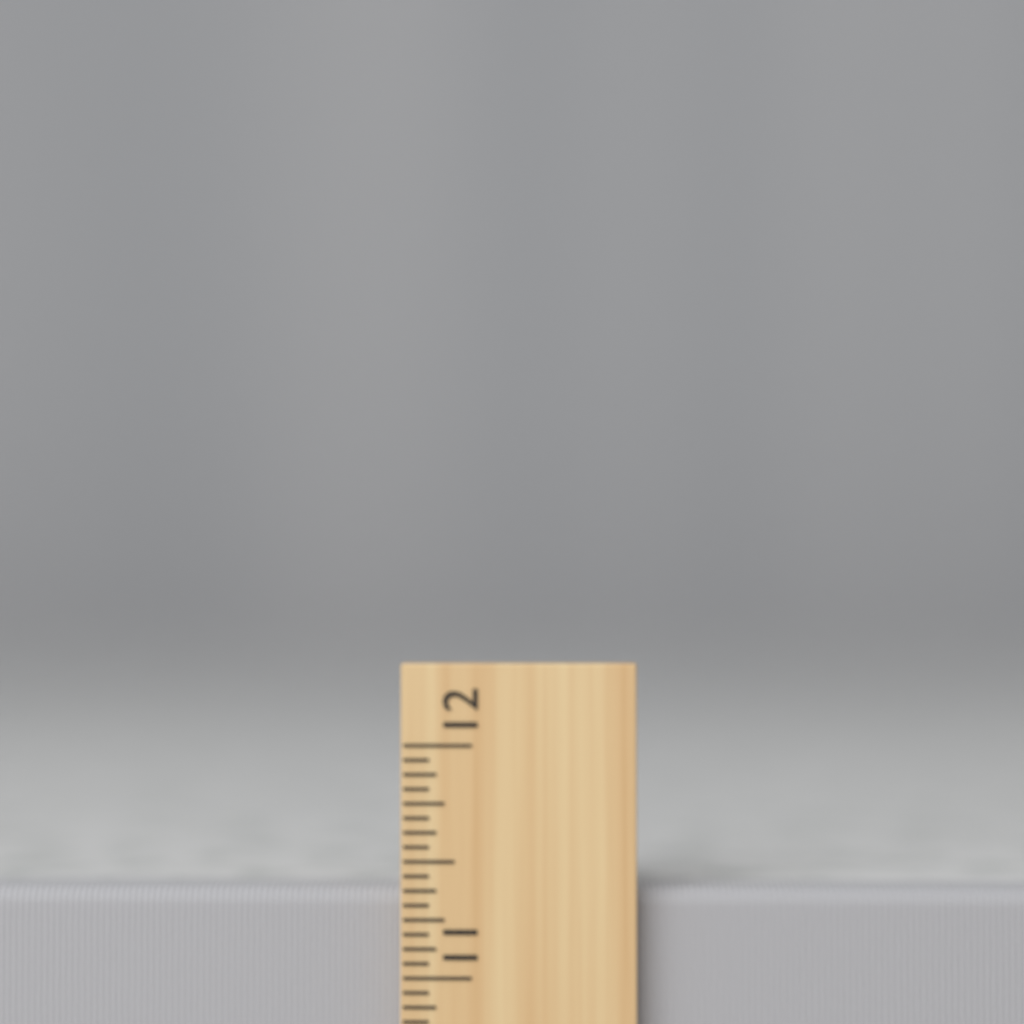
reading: 11.3750 inch
